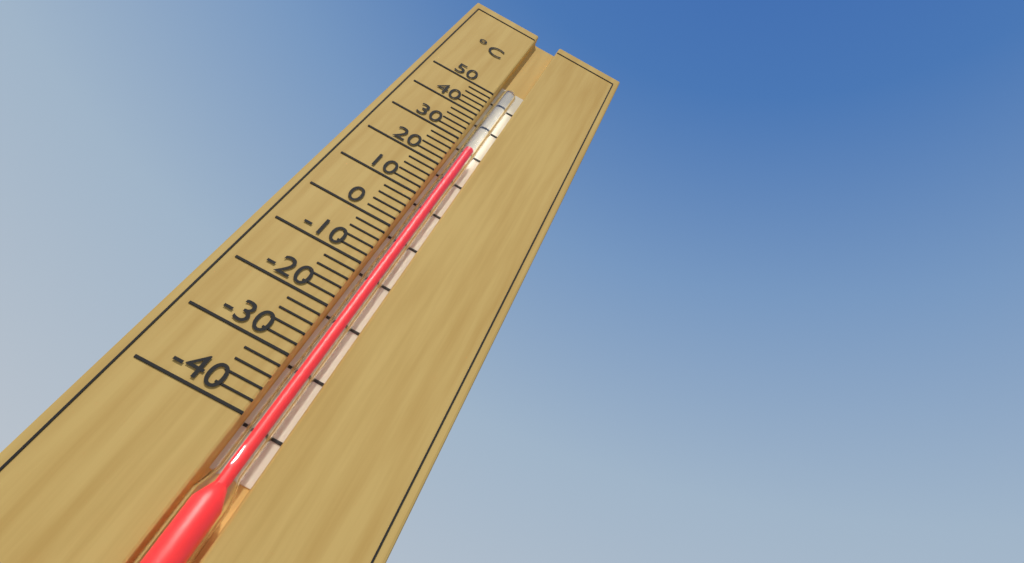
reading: 28 °C
